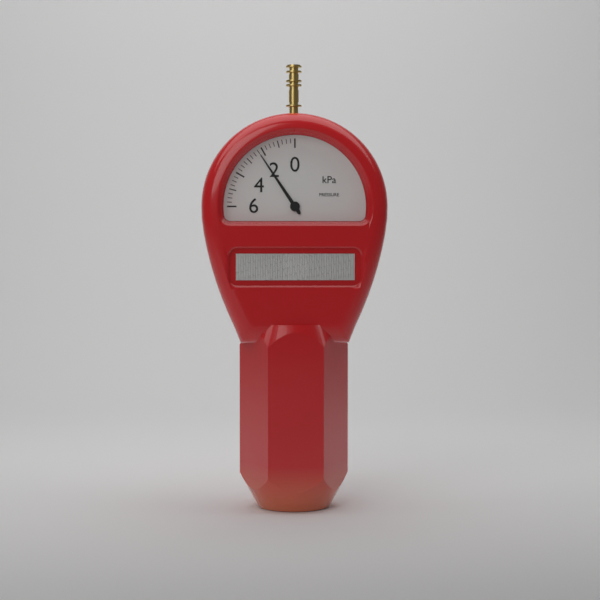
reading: 2.25 kPa
